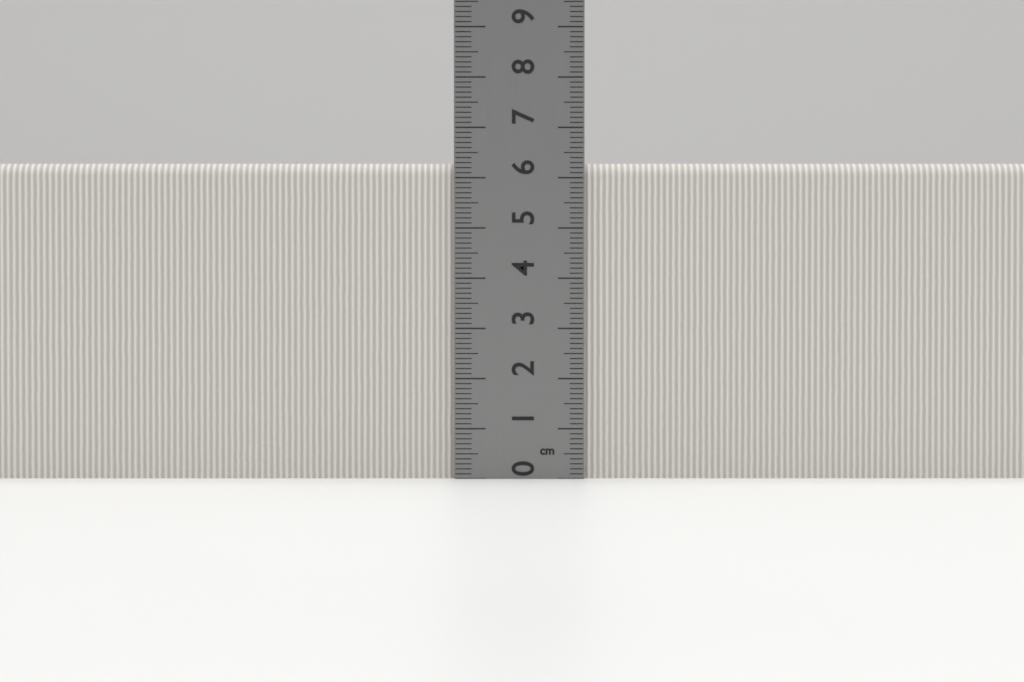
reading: 6.3 cm
